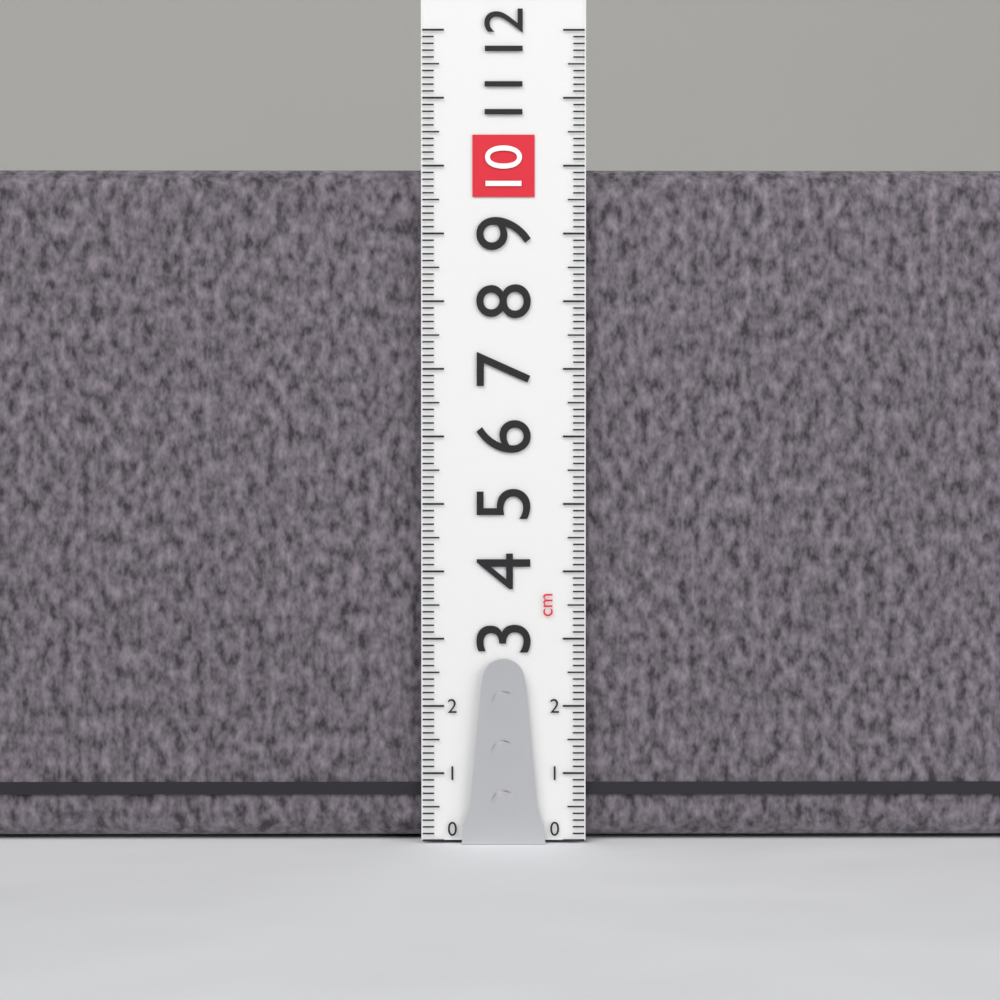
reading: 10.0 cm
